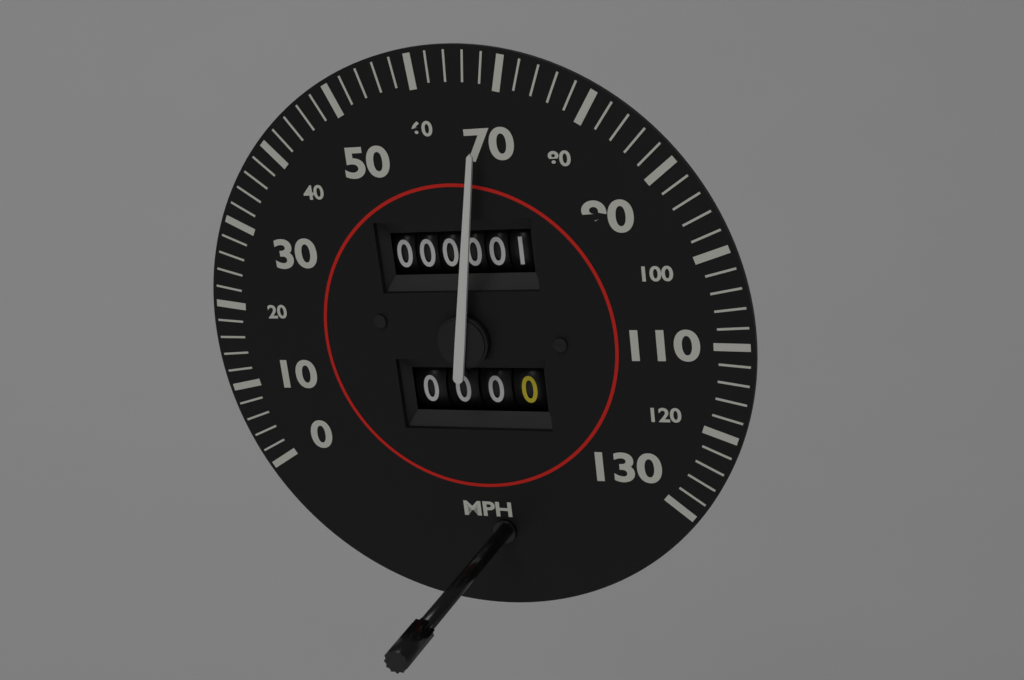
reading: 68 mph
